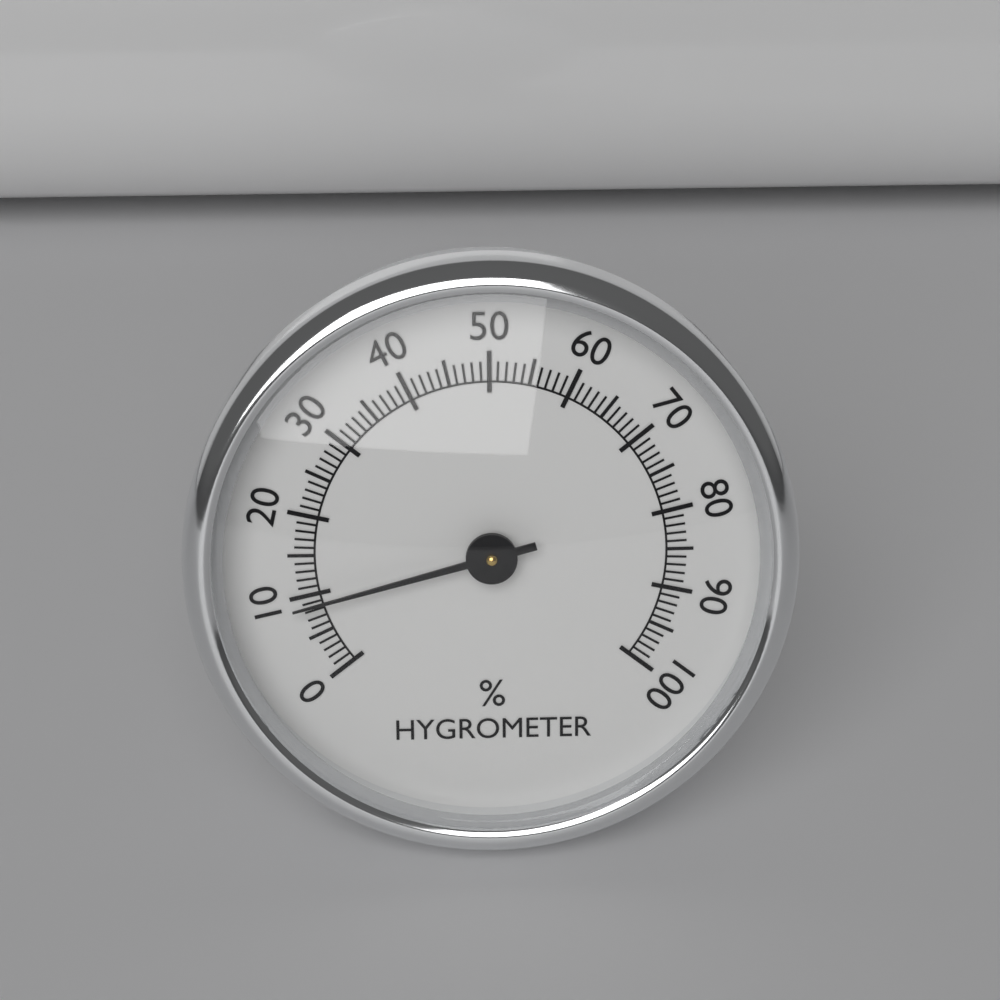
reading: 9 %
